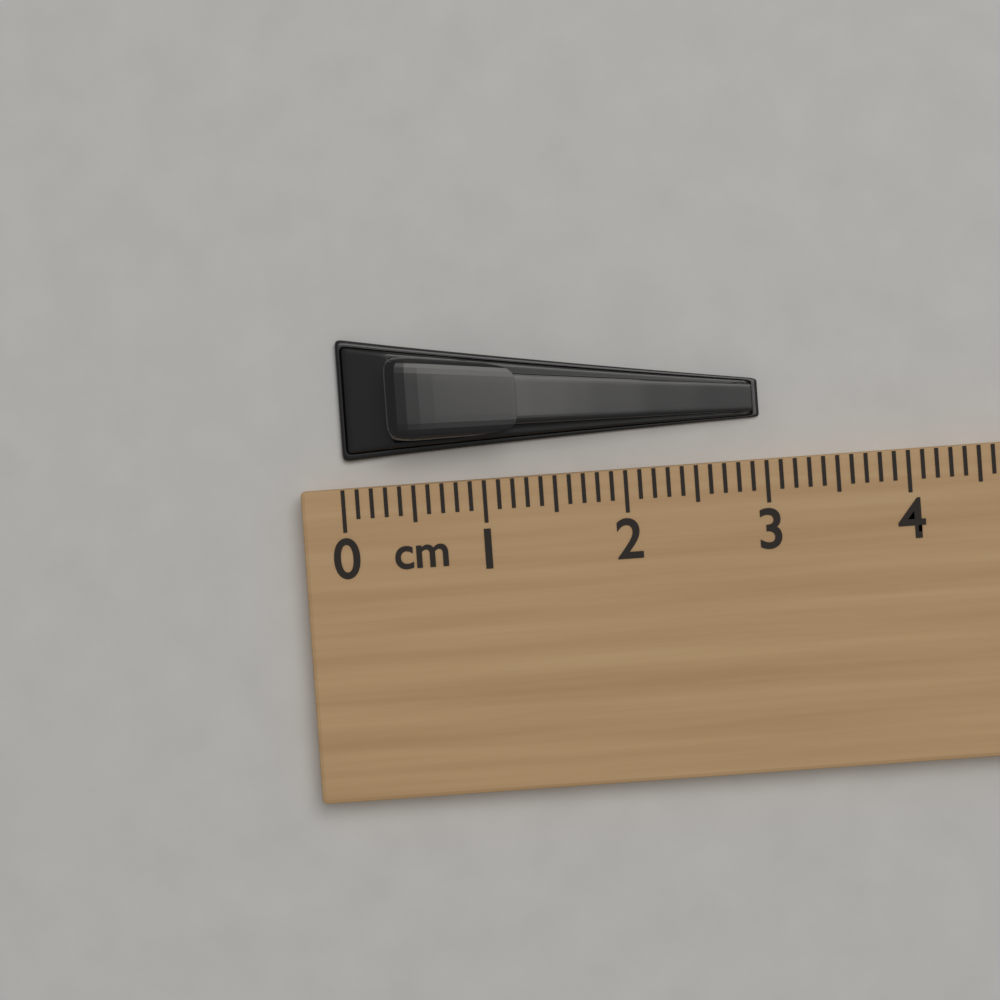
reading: 3.0 cm
